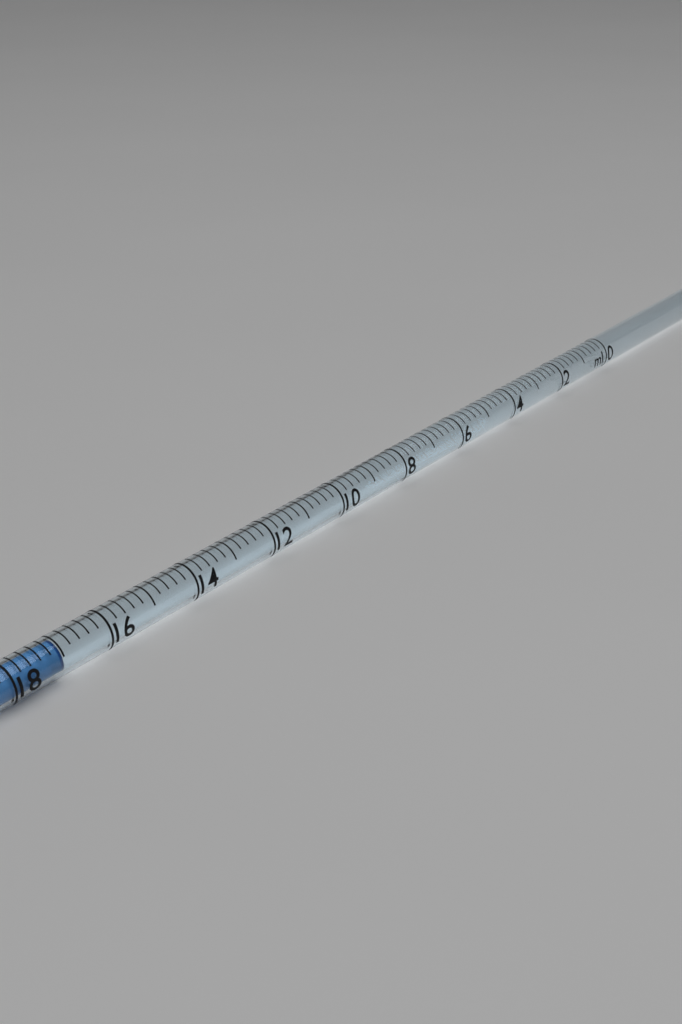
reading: 17.0 ml
